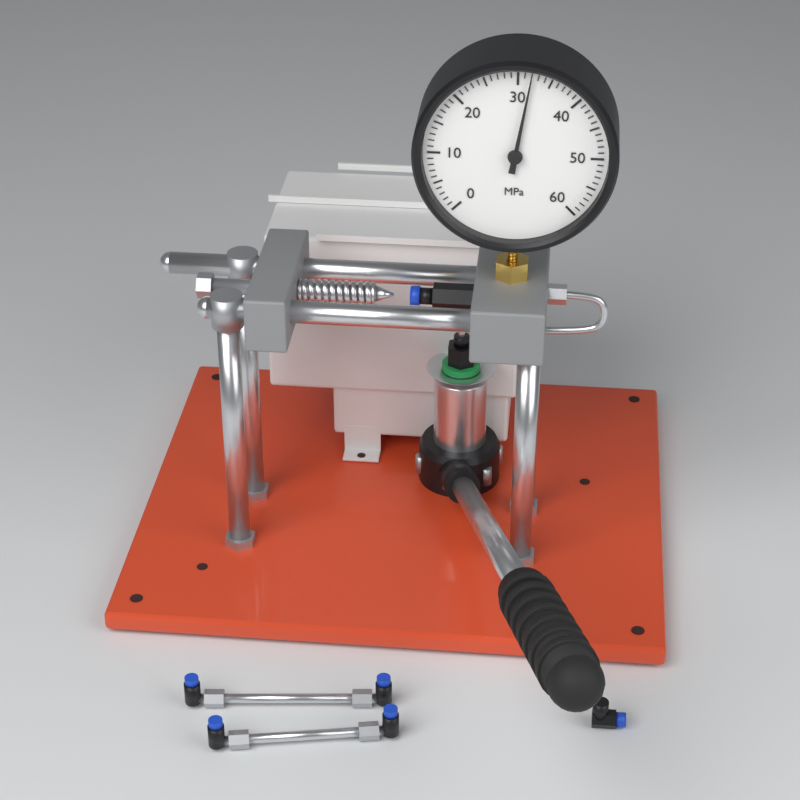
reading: 32 MPa
